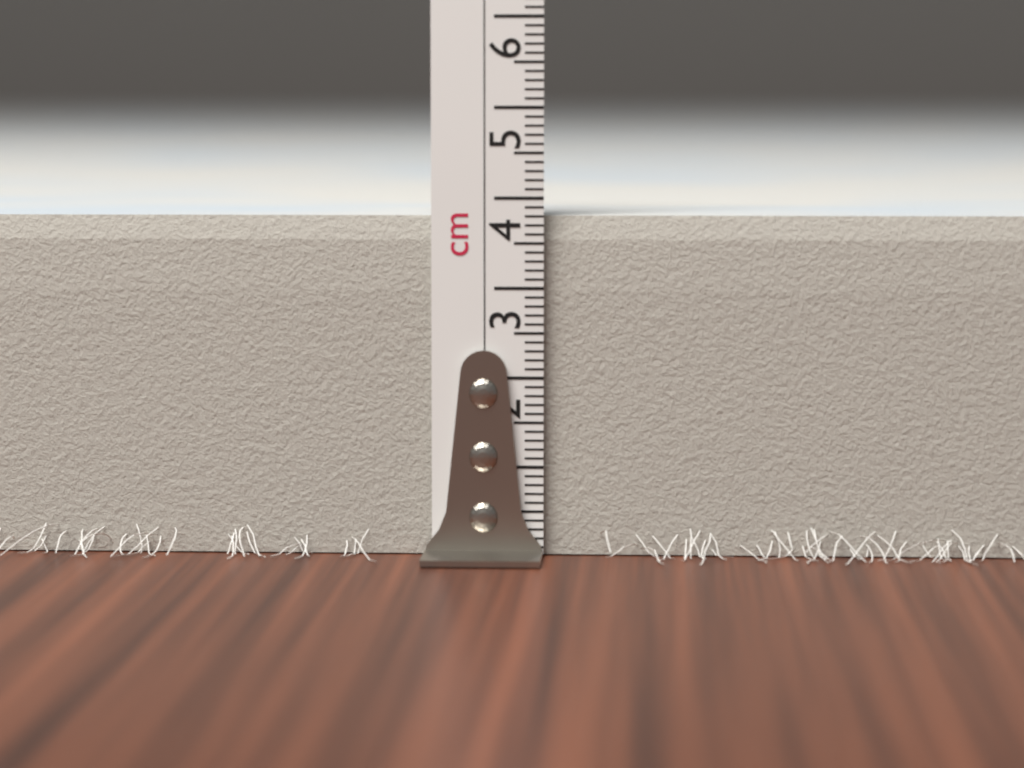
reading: 3.8 cm
